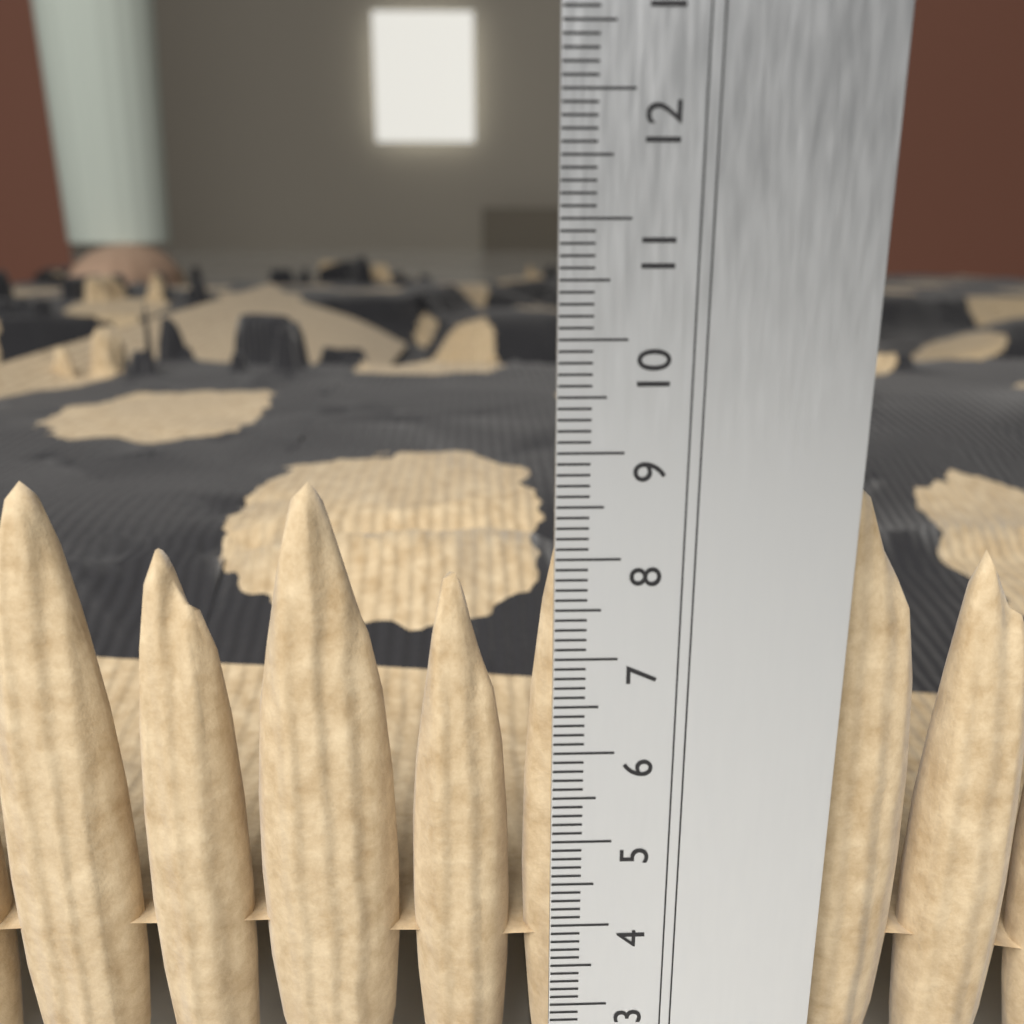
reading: 8.6 cm
